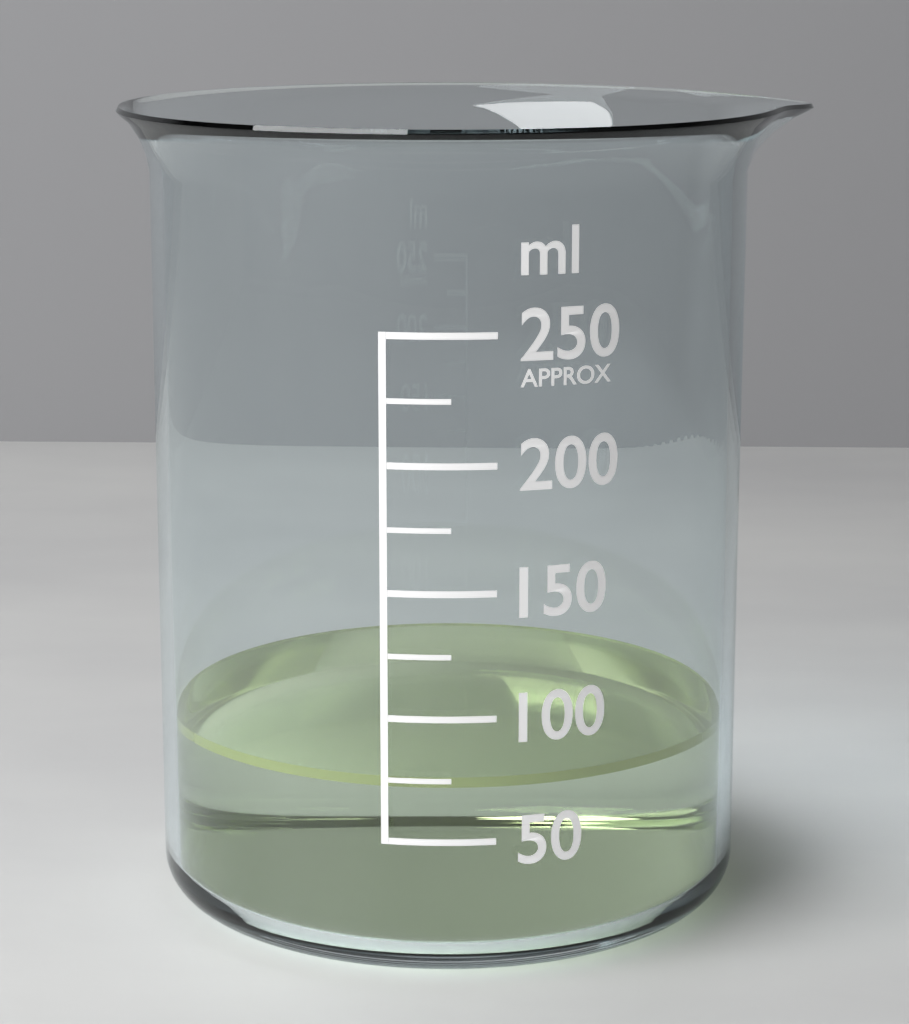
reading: 75 ml
